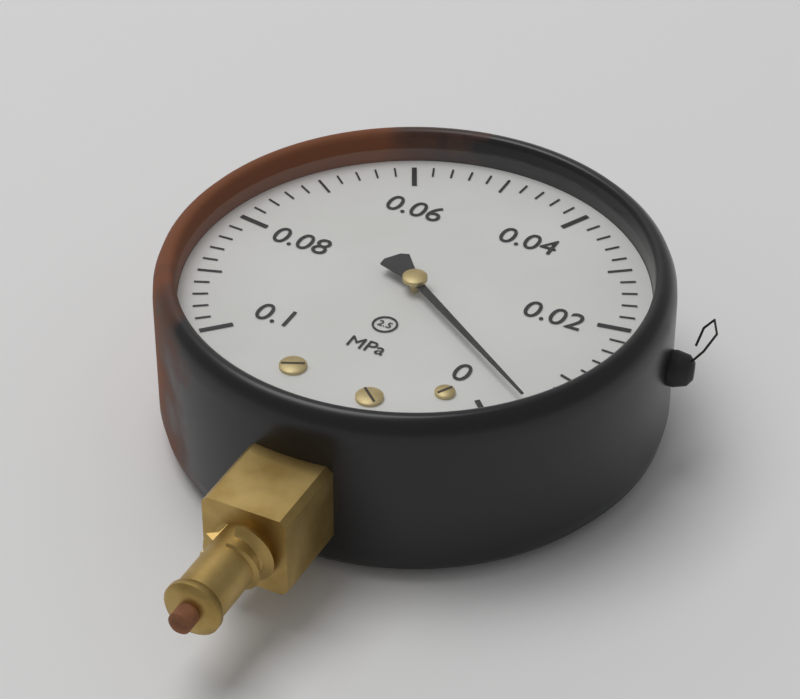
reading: 0.004 MPa
